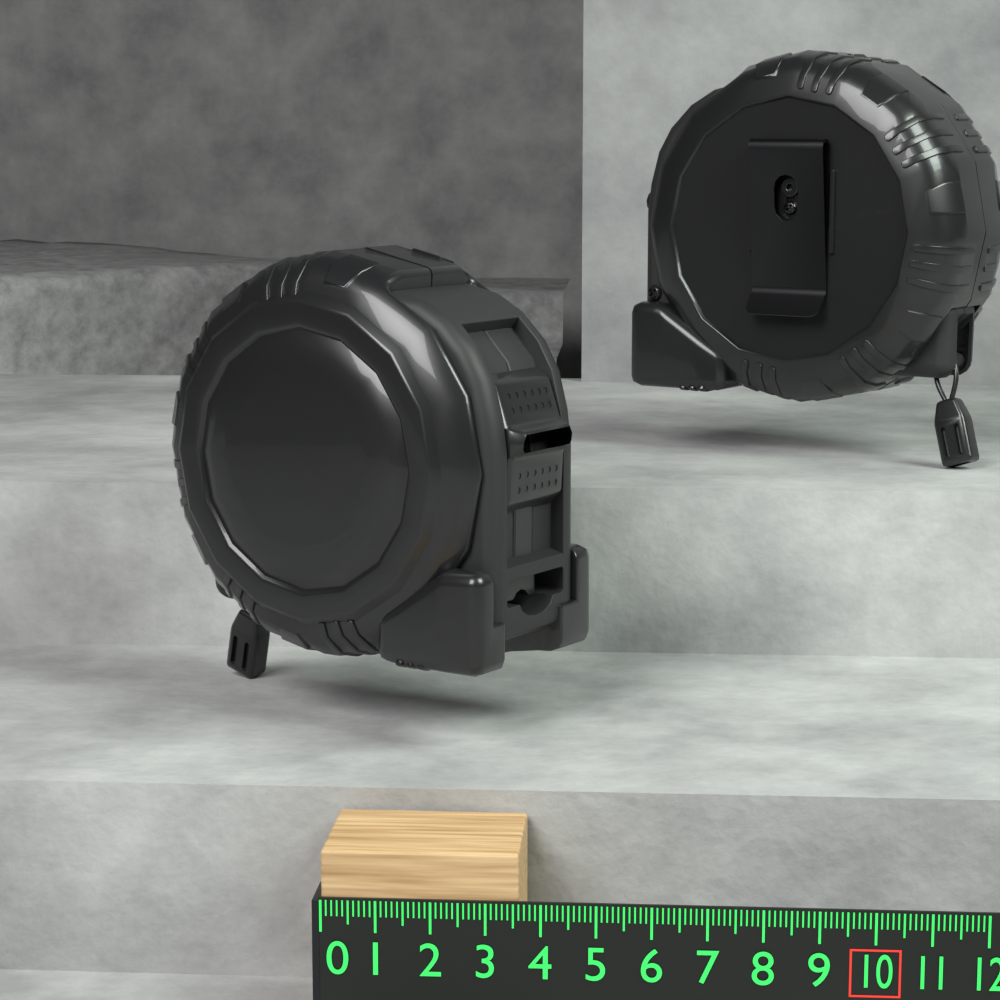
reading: 3.6 (no unit)
